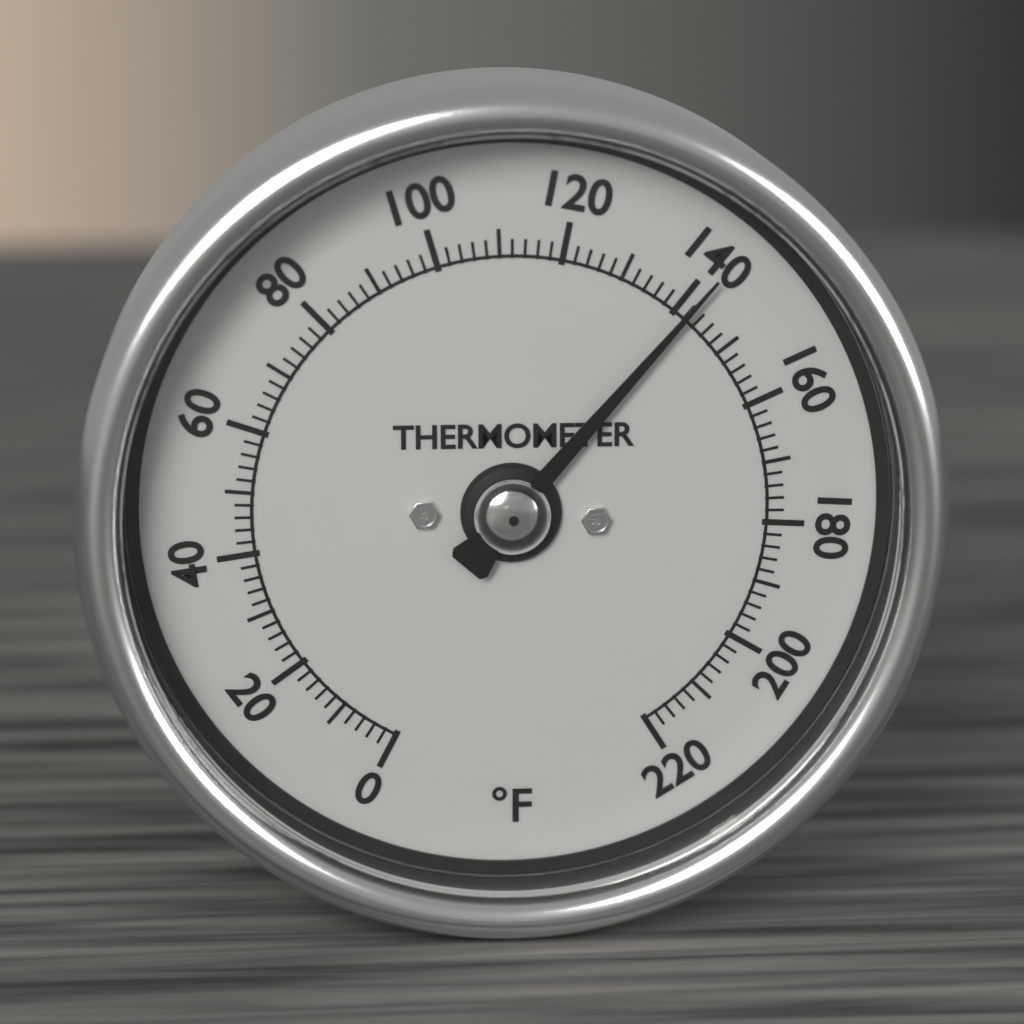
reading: 142 °F
